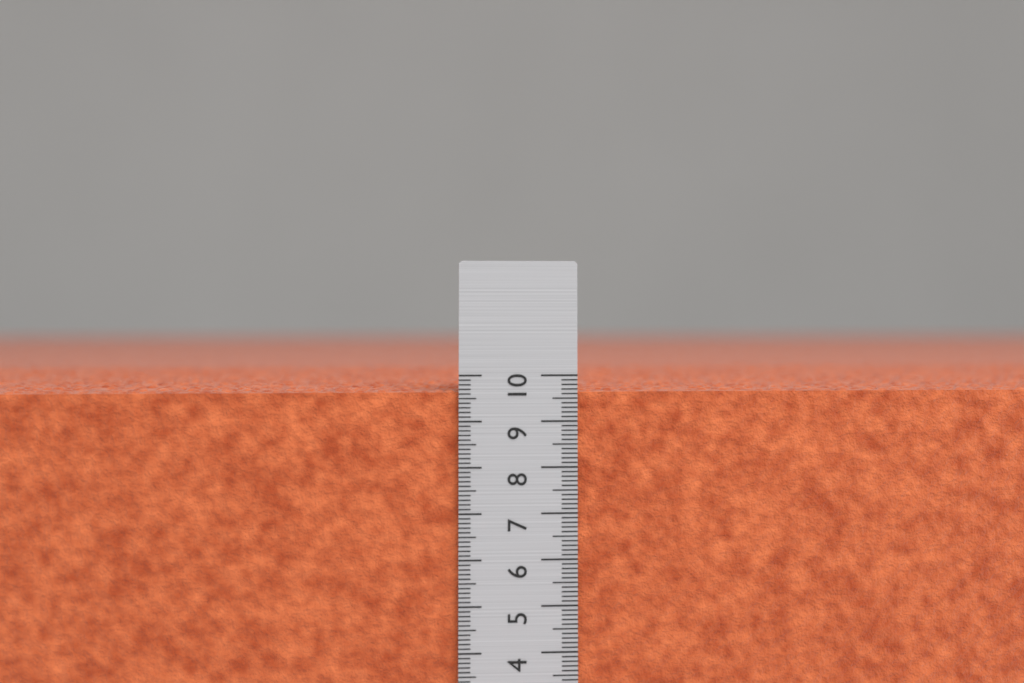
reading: 9.7 cm
